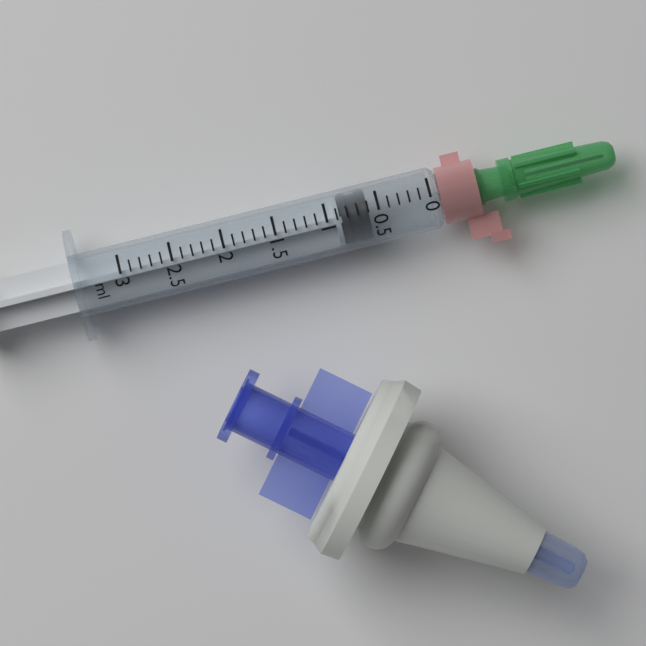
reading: 0.6 ml
